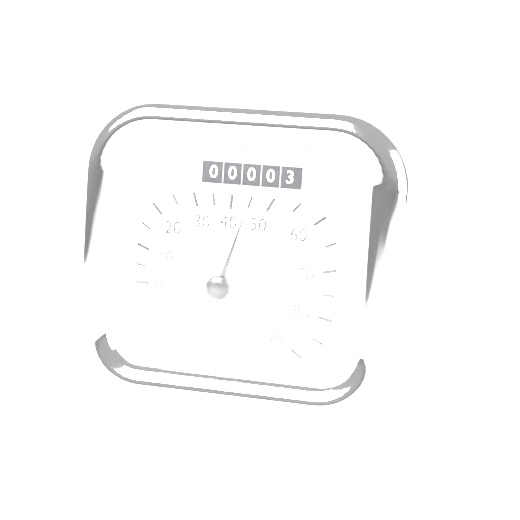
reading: 45 km/h
